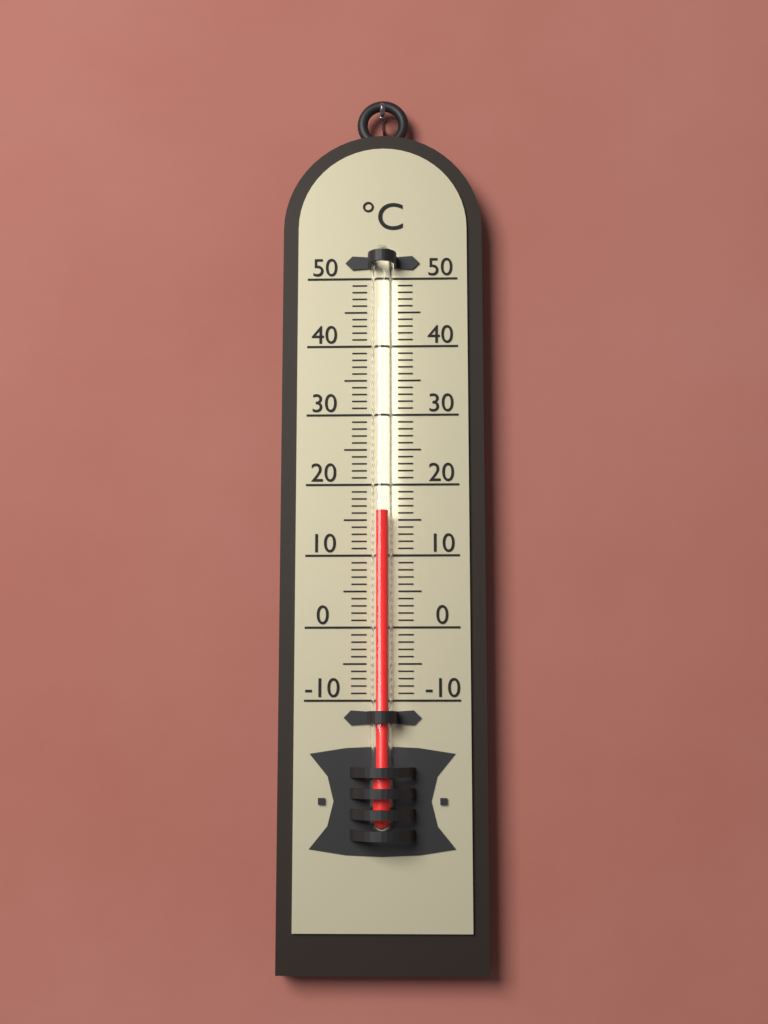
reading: 16 °C
